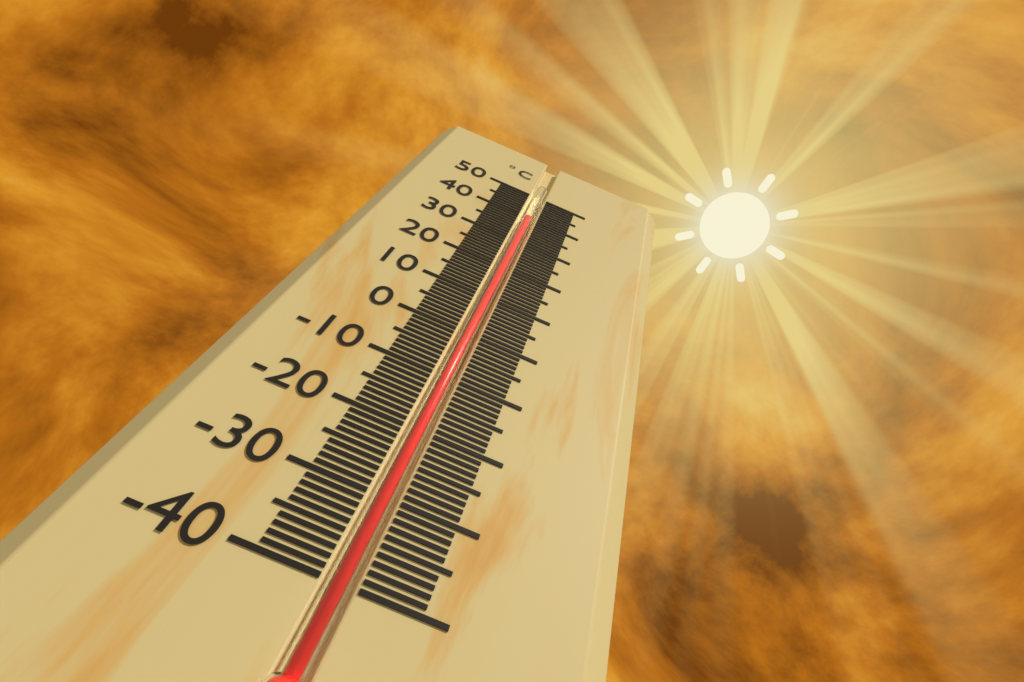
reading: 40 °C
